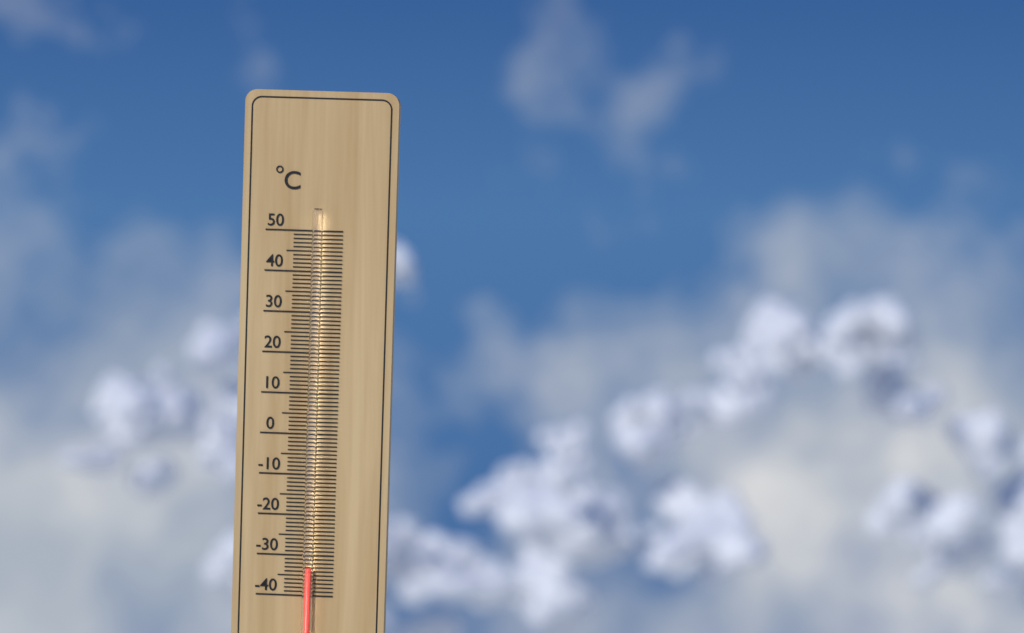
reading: -33 °C
